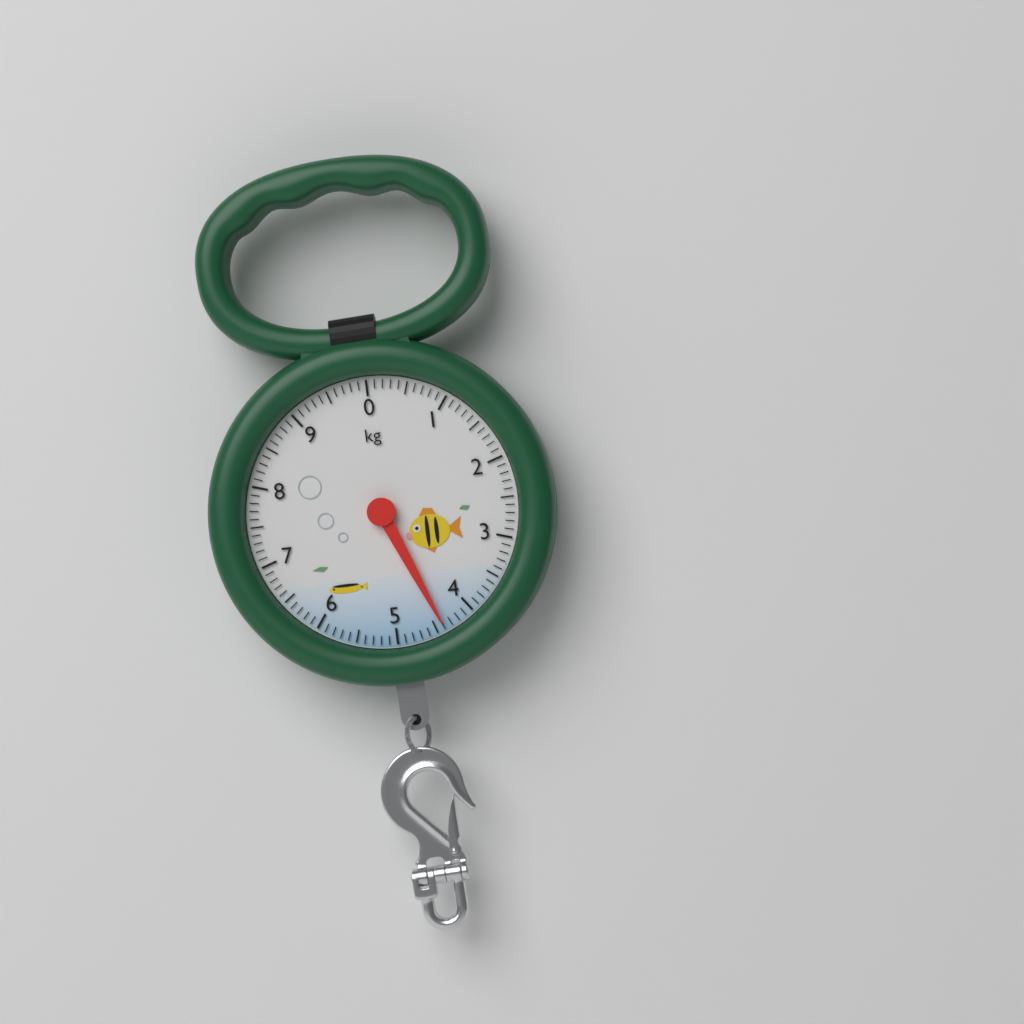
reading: 4.4 kg
